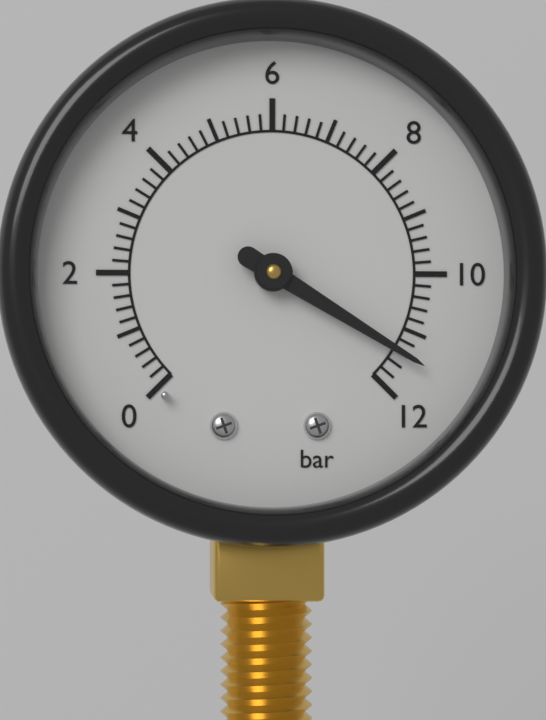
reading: 11.4 bar
